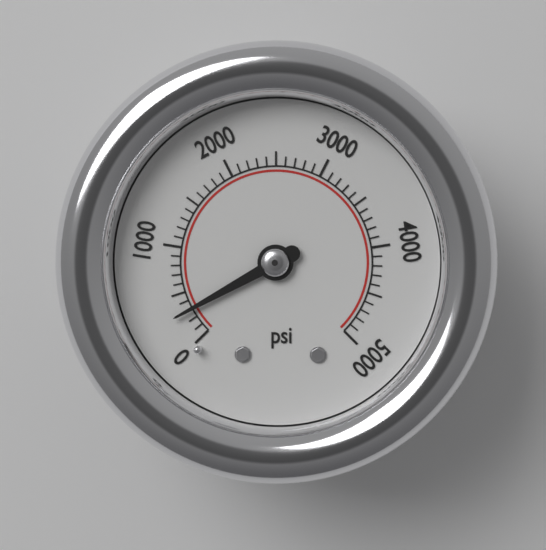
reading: 300 psi
